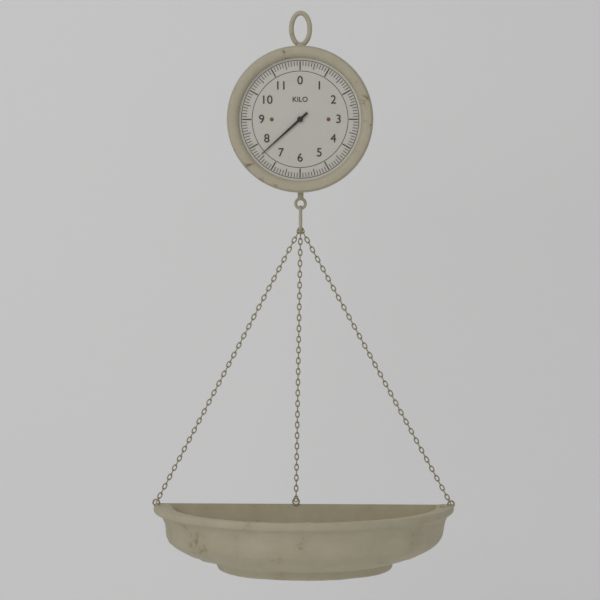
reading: 7.6 kg
